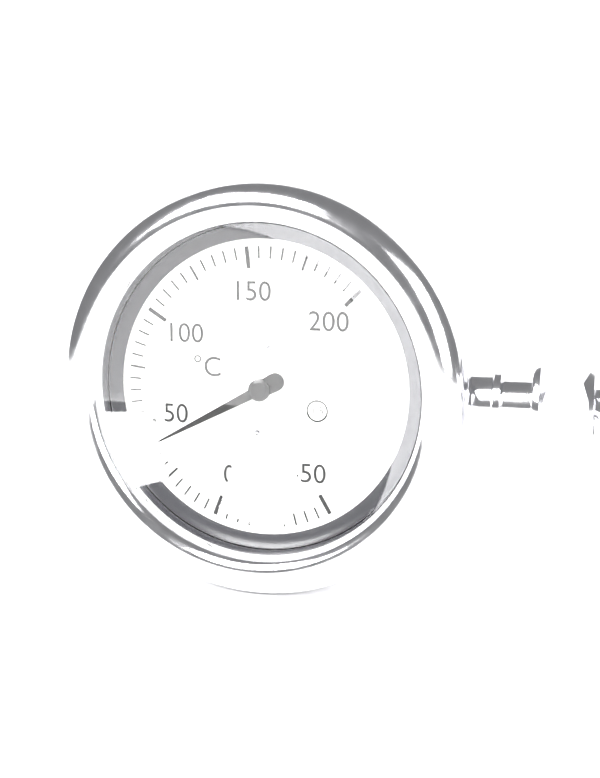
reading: 40 °C
